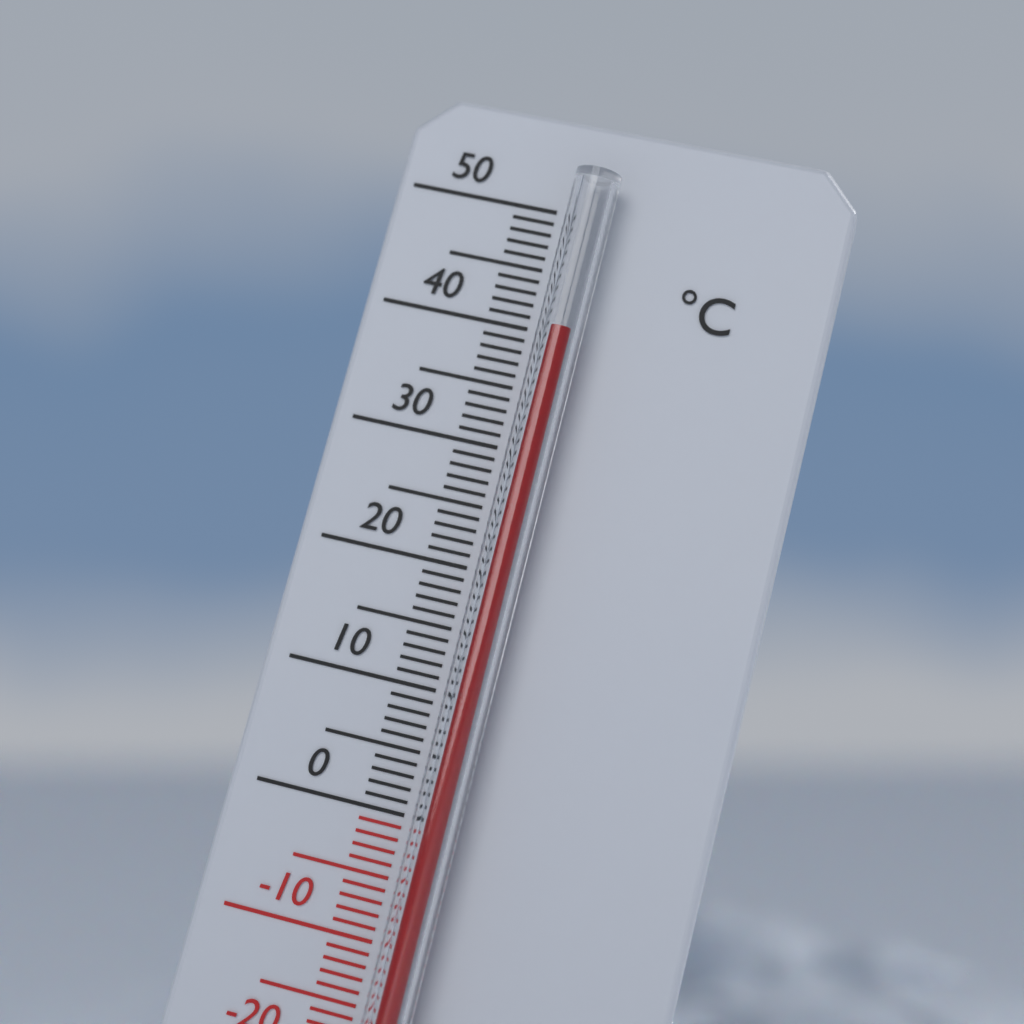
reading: 40 °C
